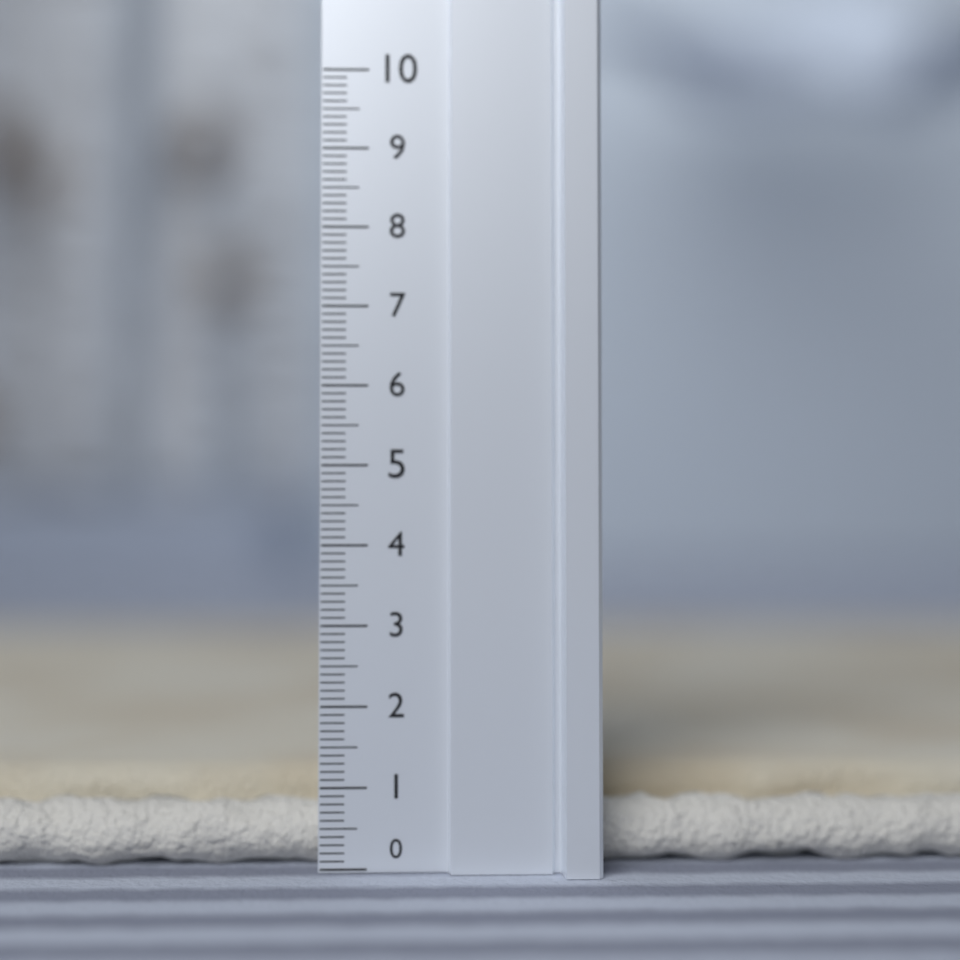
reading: 1.1 (no unit)
